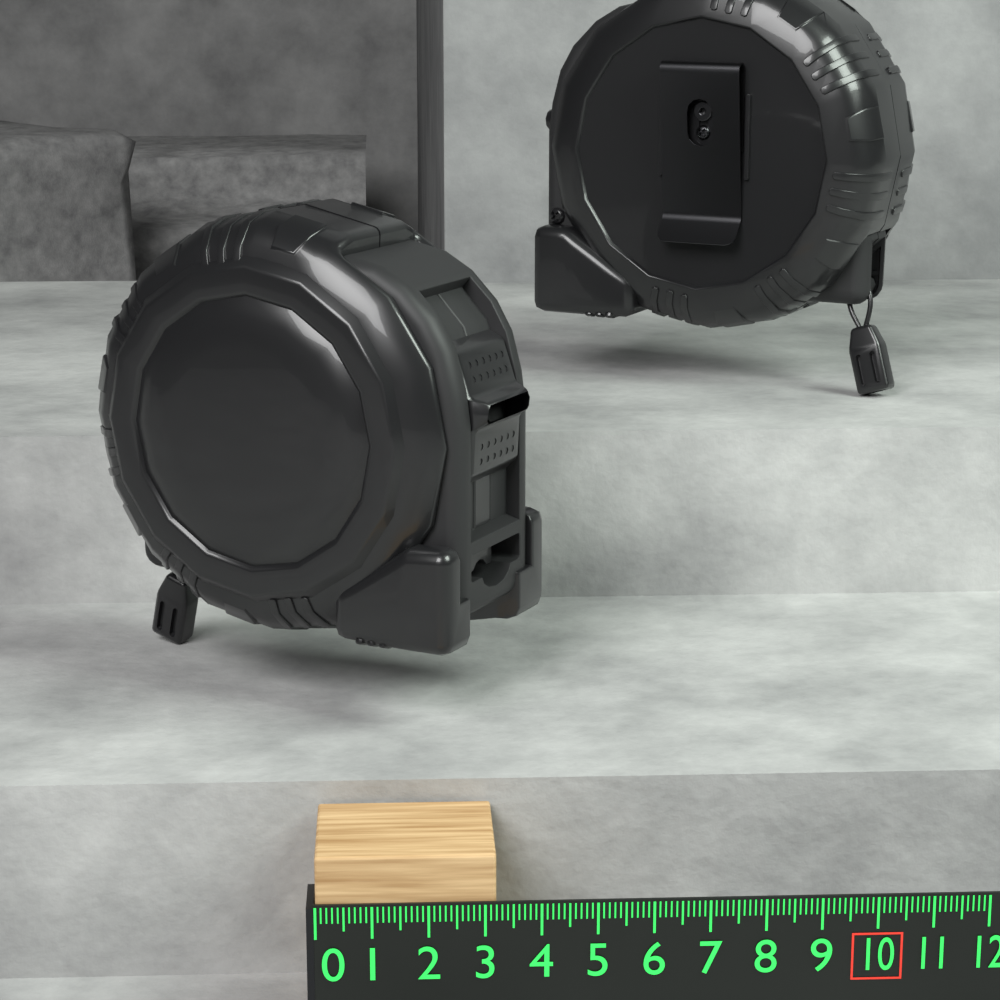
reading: 3.2 (no unit)
